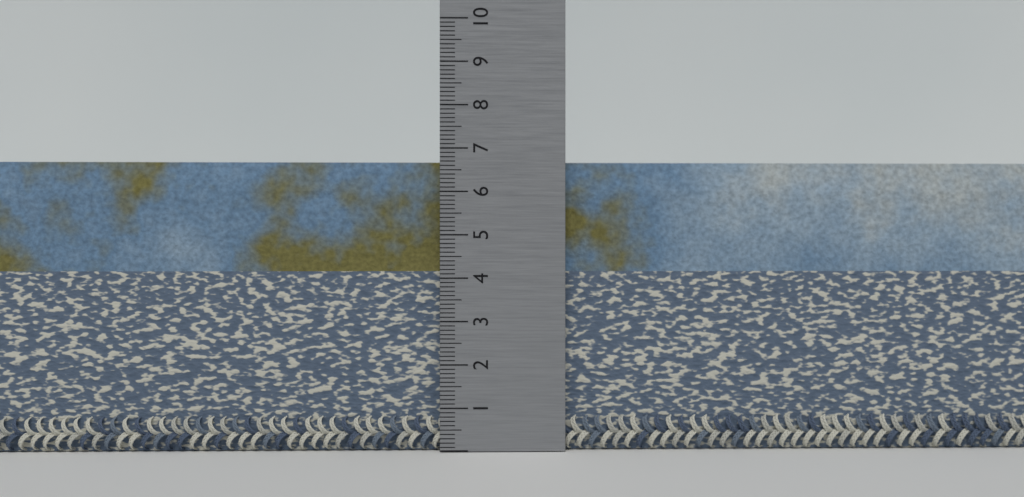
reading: 6.7 (no unit)
